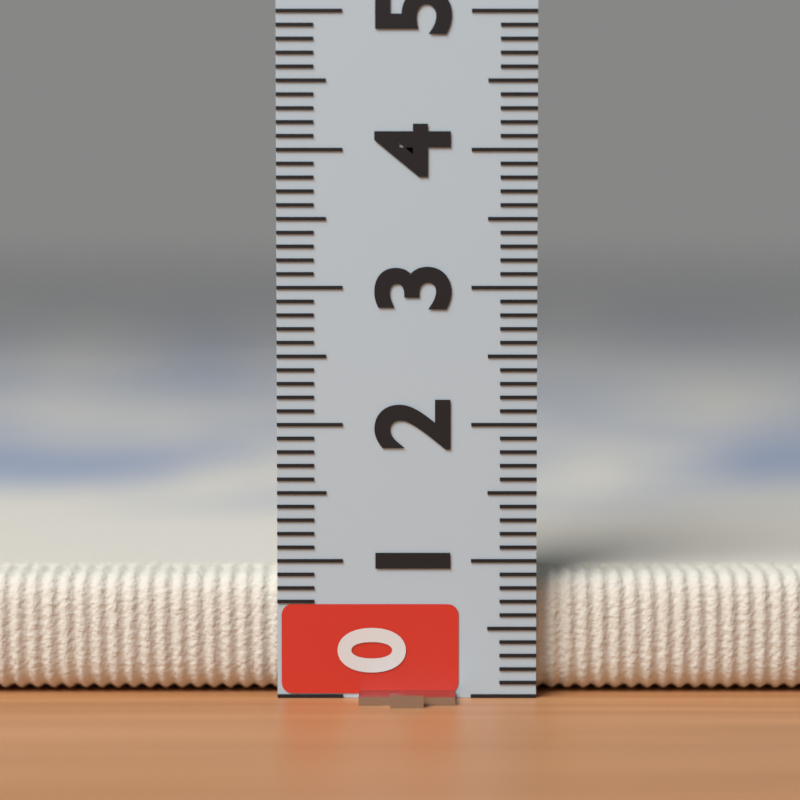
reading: 0.9 (no unit)
